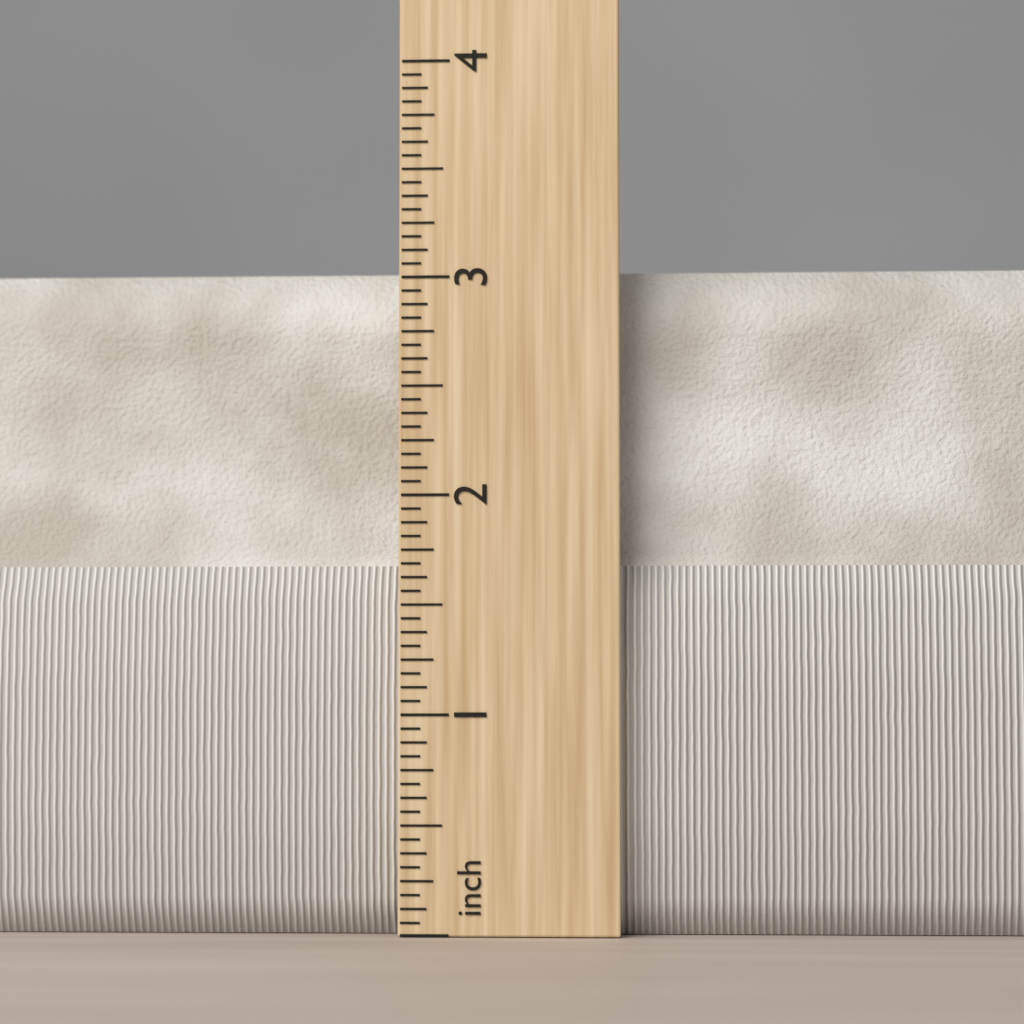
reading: 3.0625 in
